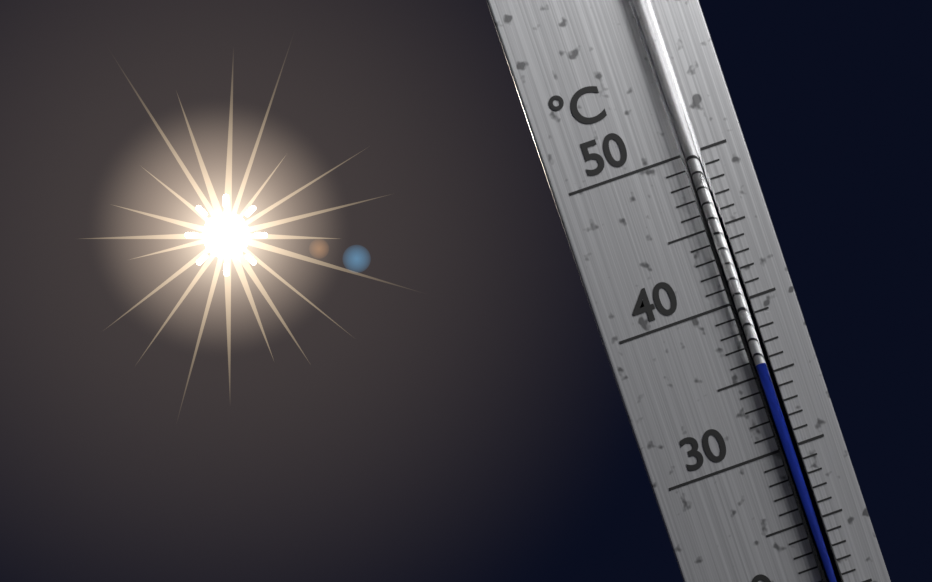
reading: 36 °C
